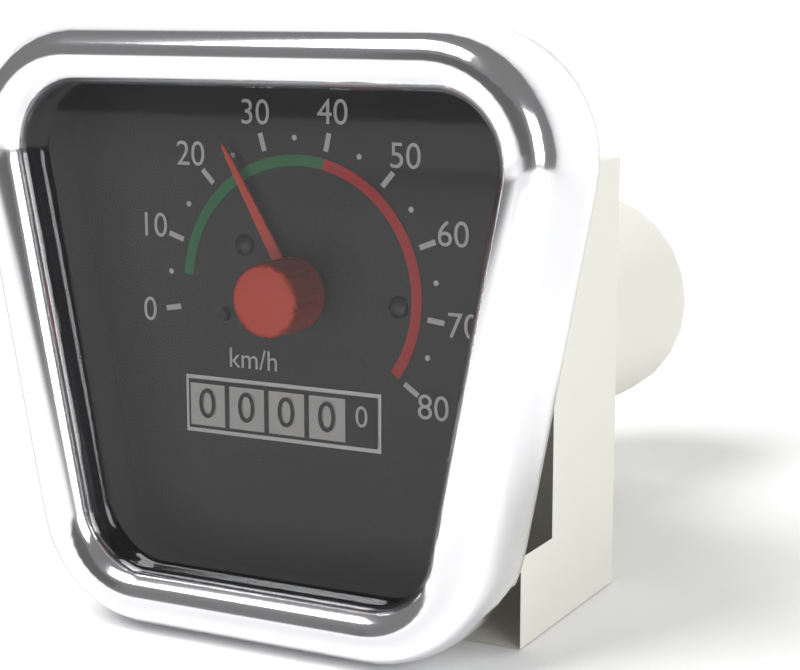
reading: 25 km/h
